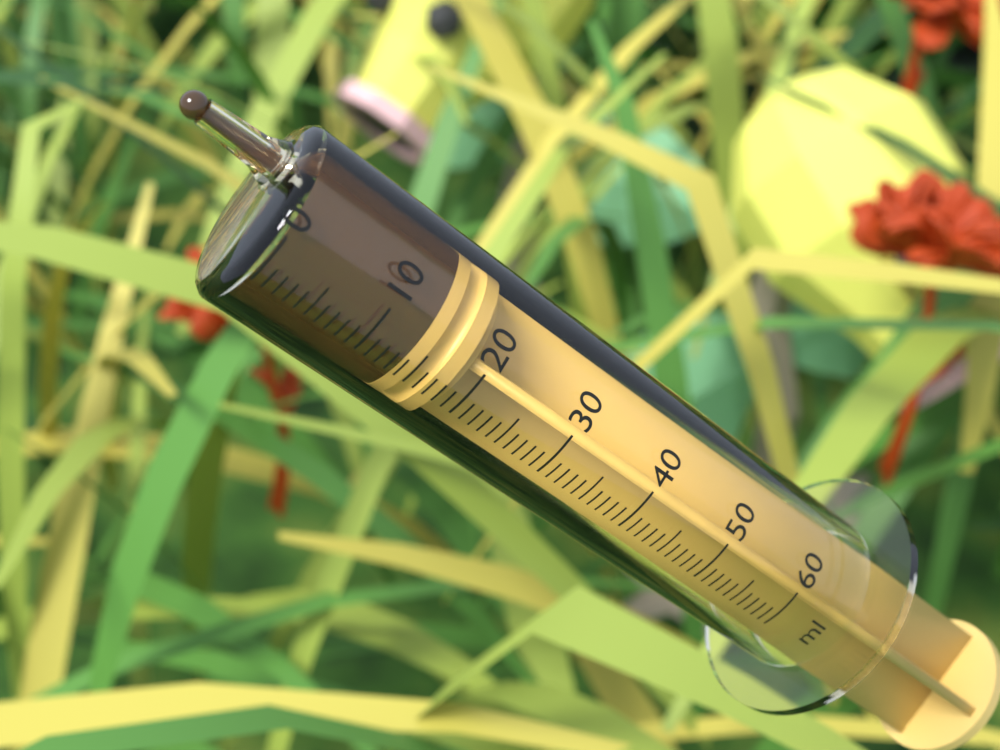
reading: 14 ml
